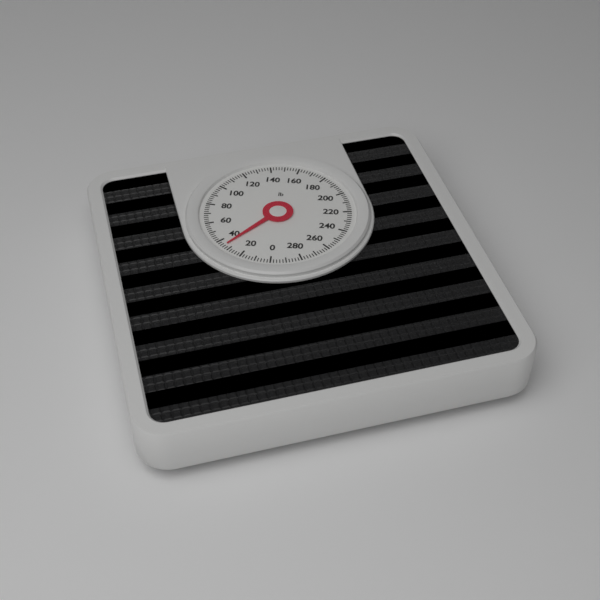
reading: 34 lb
